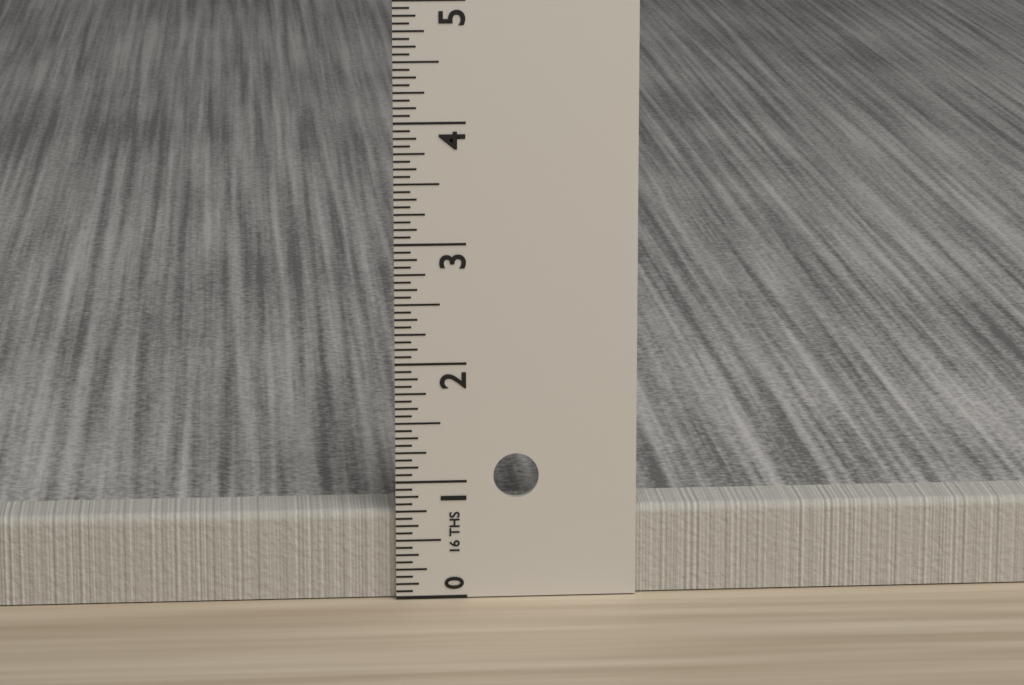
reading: 0.7500 in
